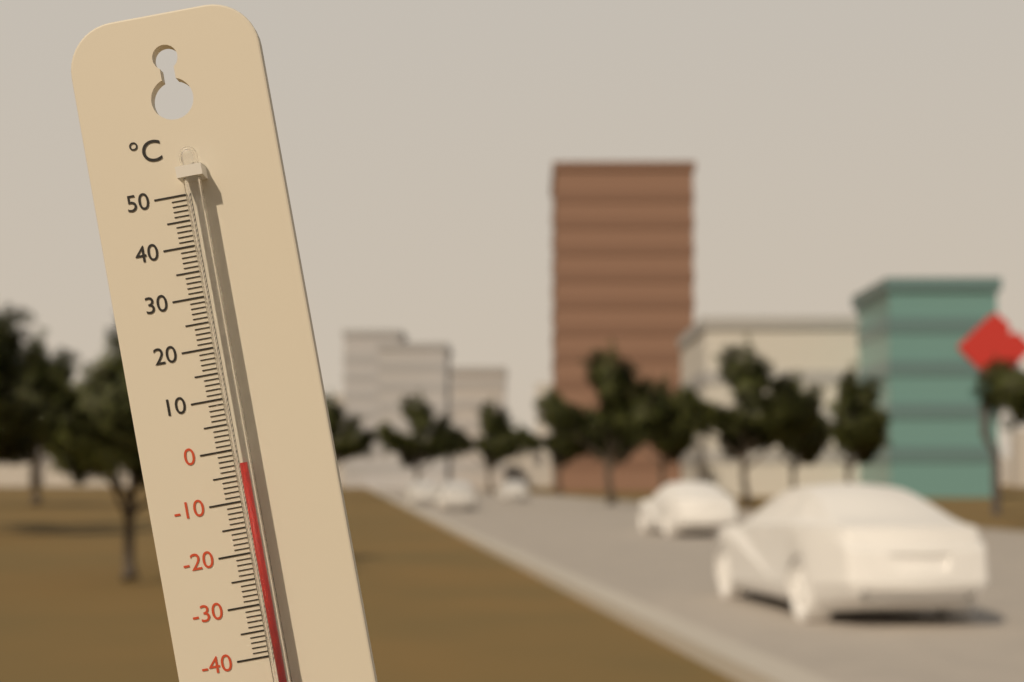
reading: -3 °C
